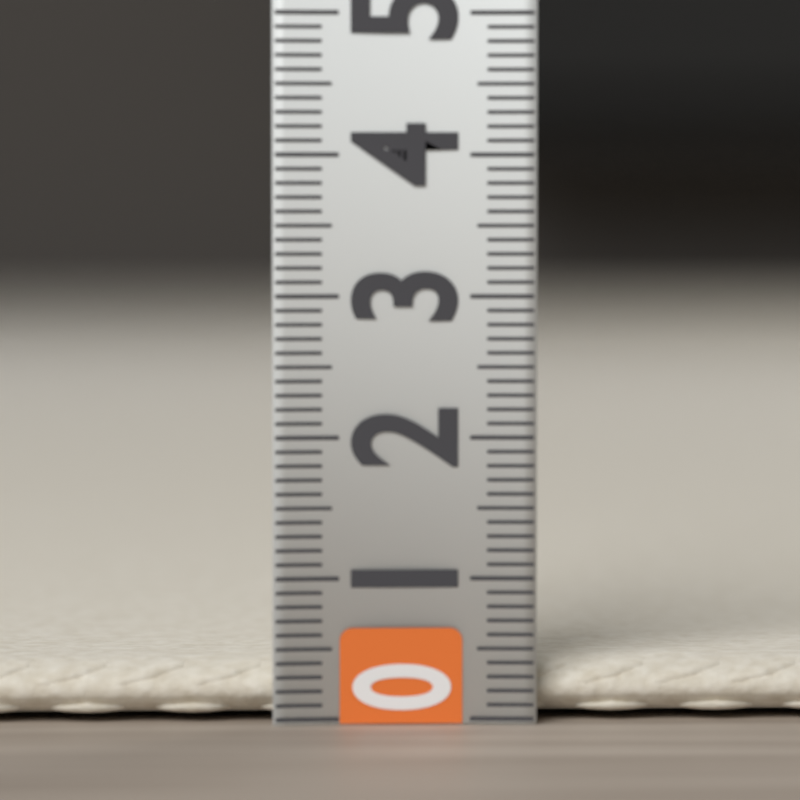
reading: 0.4 (no unit)
